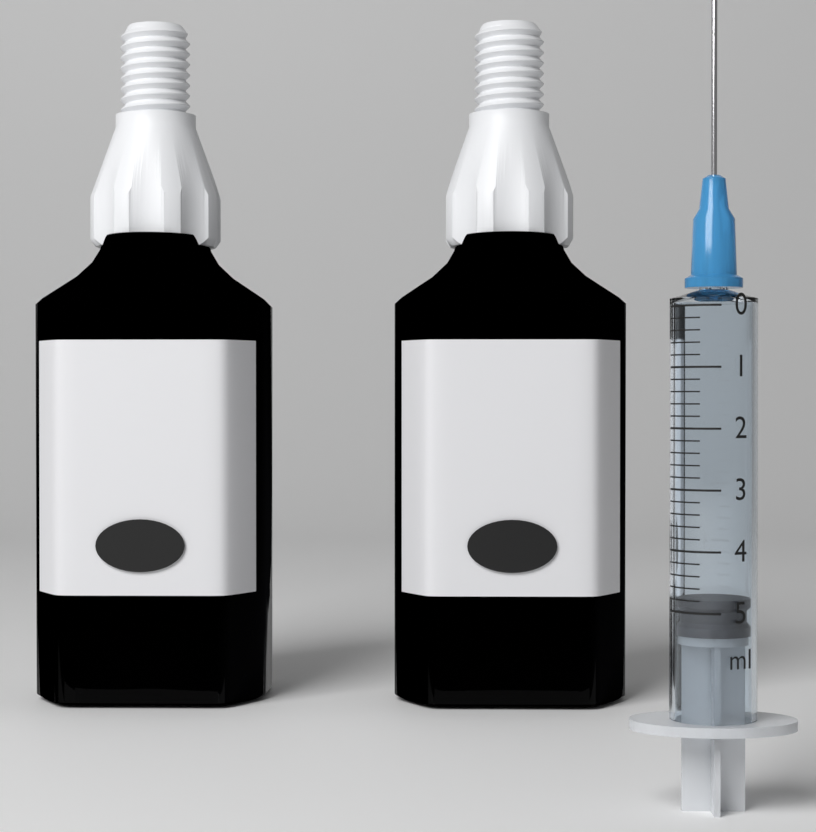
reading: 4.8 ml
